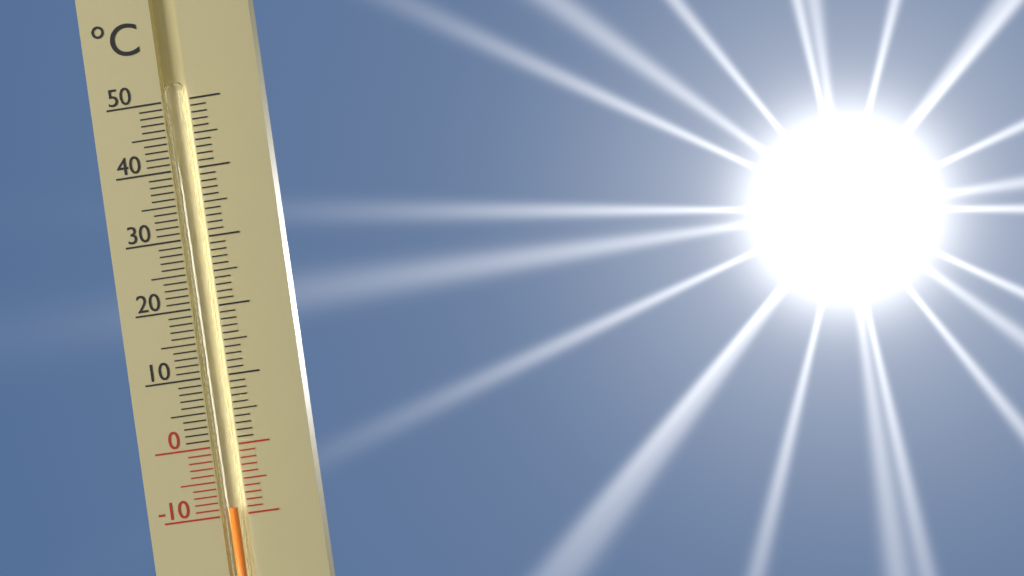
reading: -9 °C
